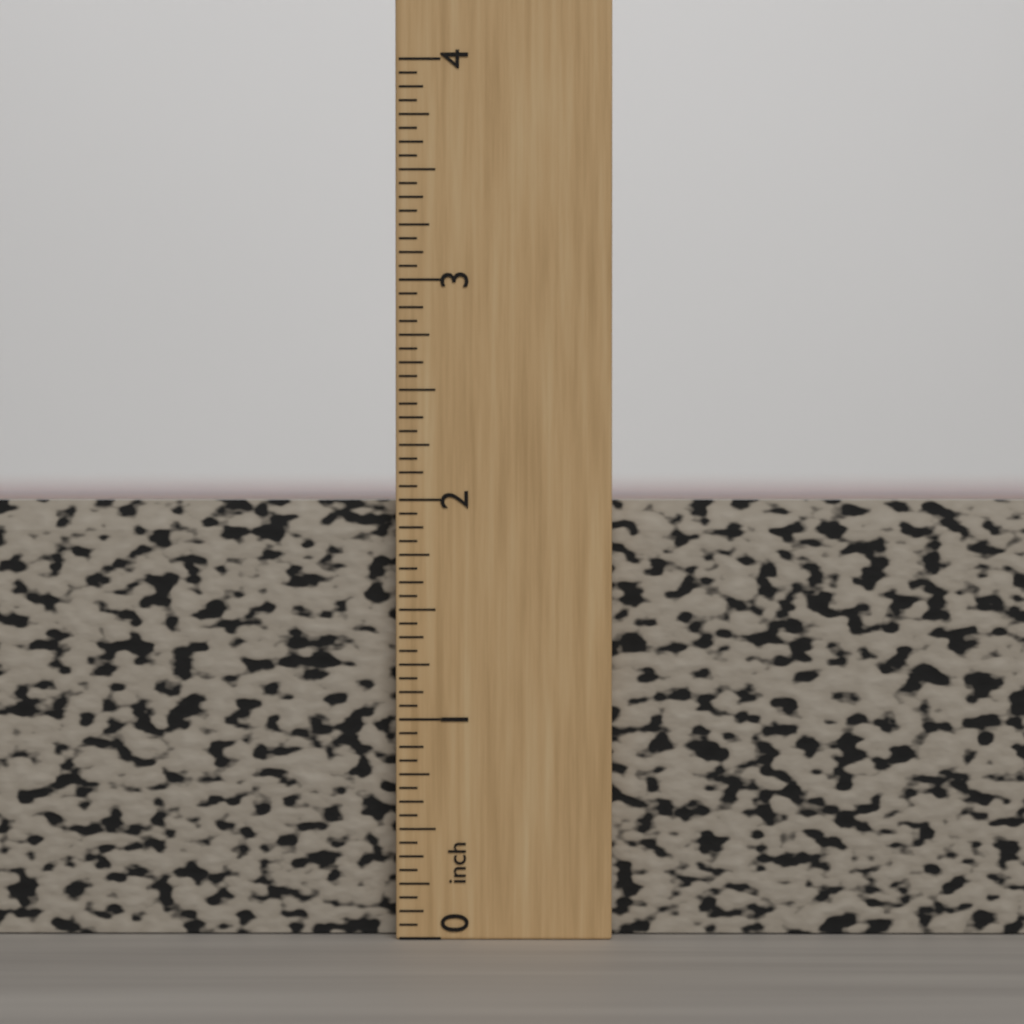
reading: 2.0000 inch
